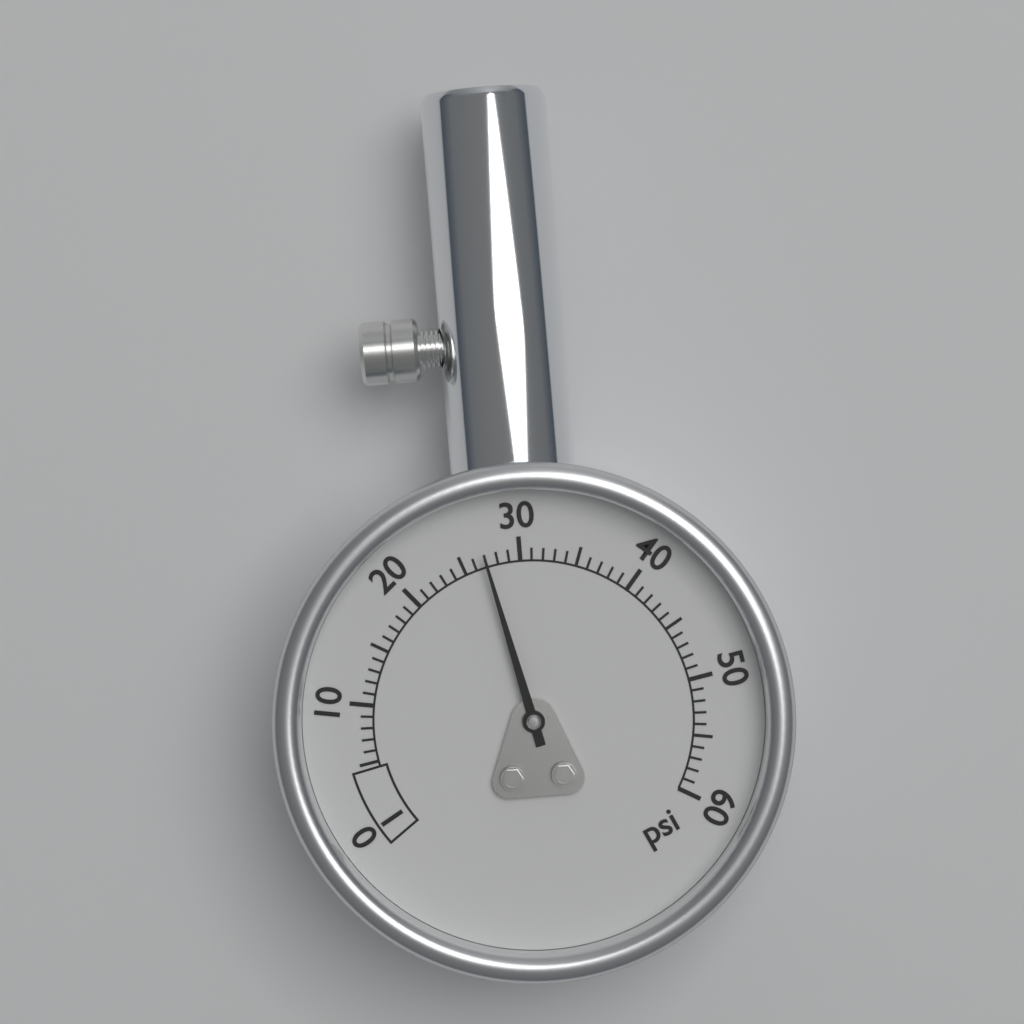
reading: 27 psi
